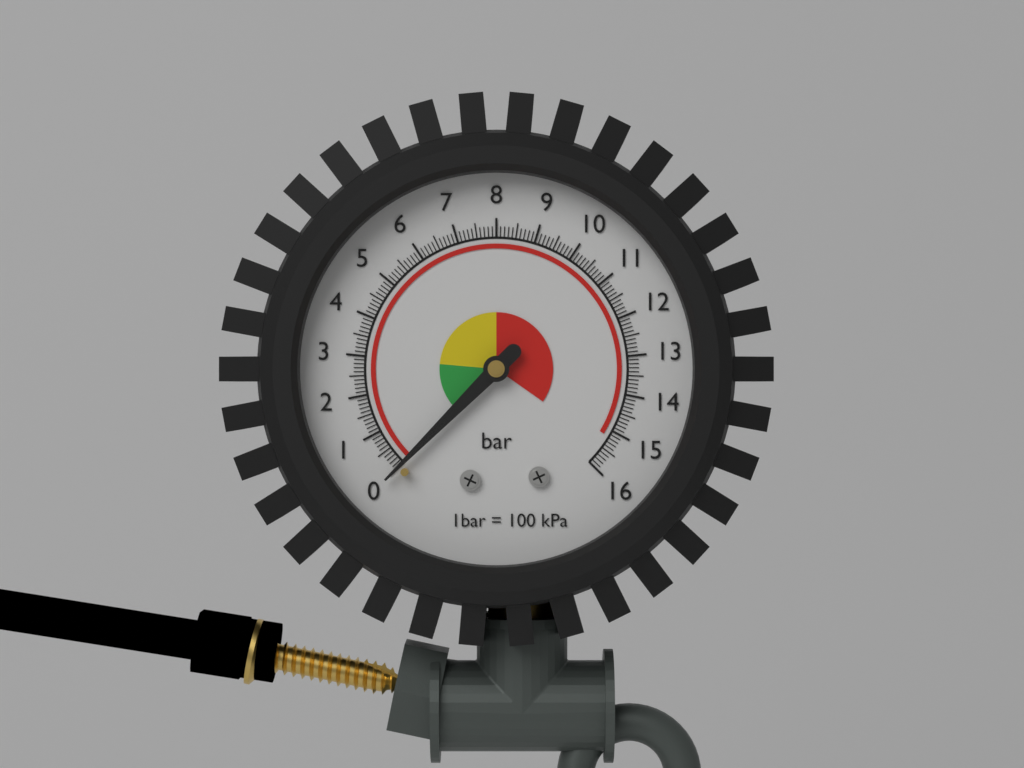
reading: 0.0 bar
